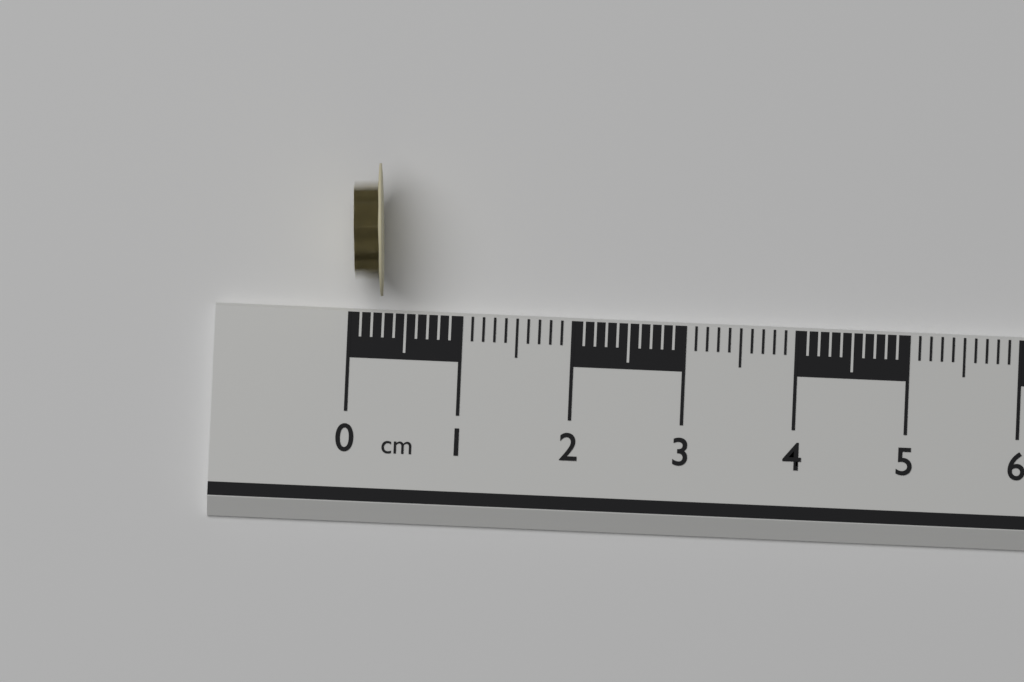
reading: 0.3 cm
